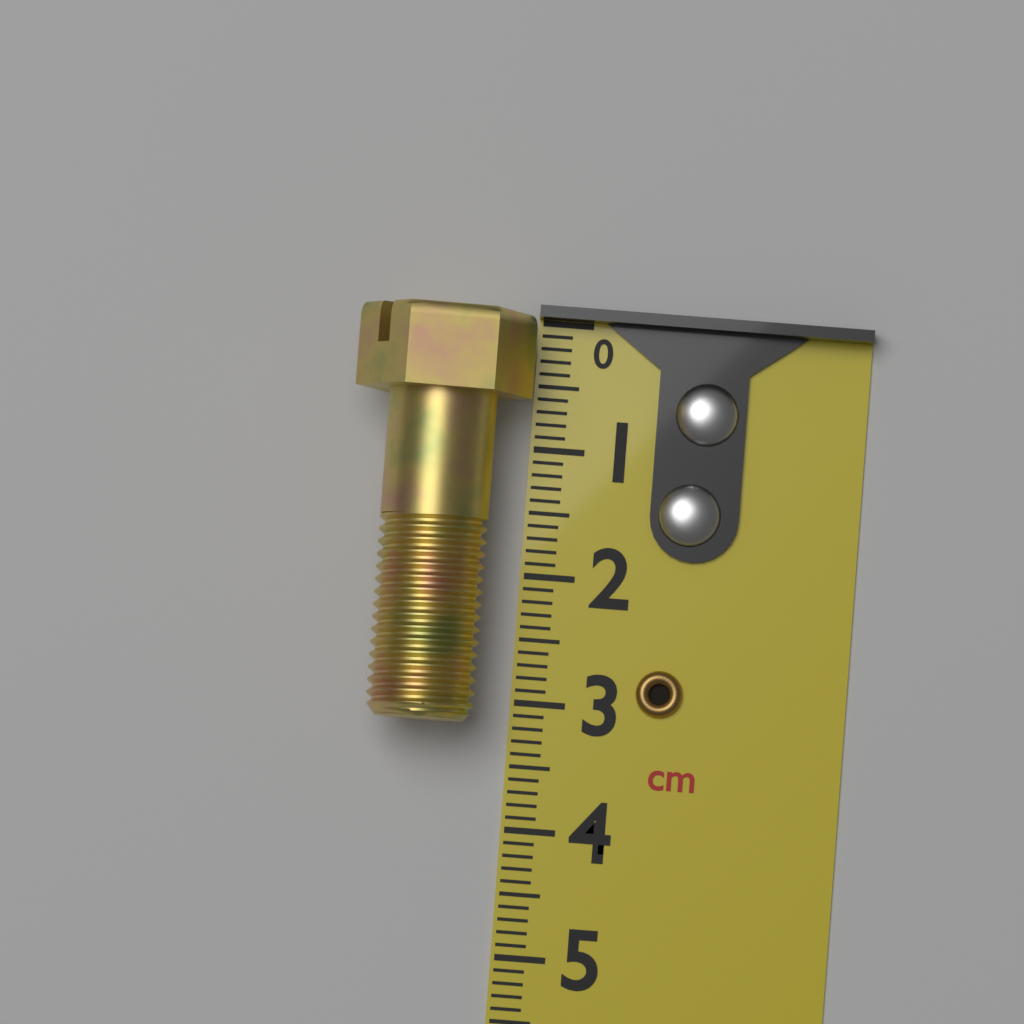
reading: 3.2 cm
